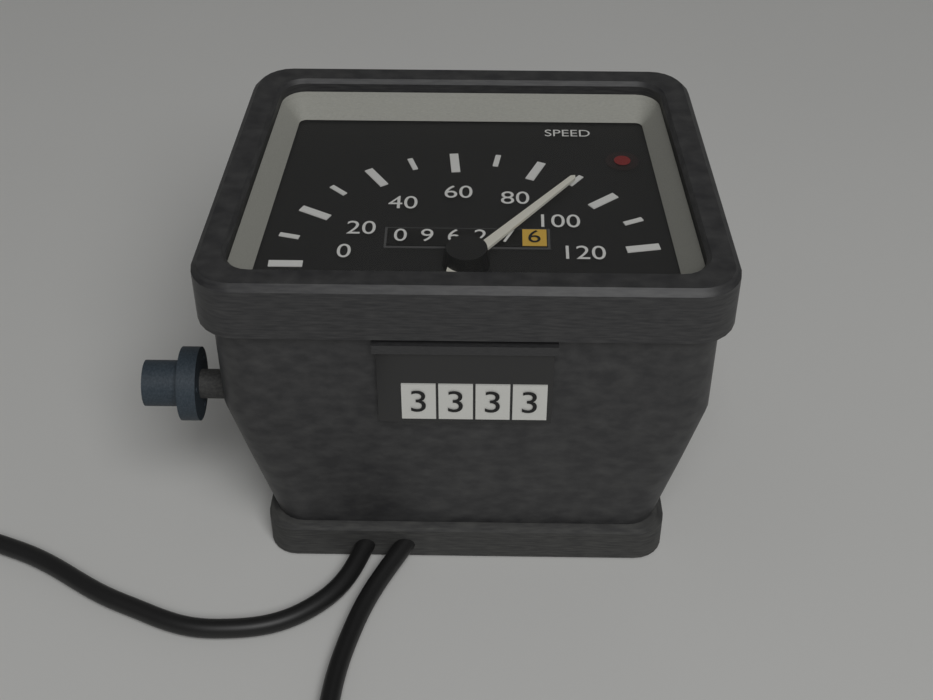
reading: 90 (no unit)
